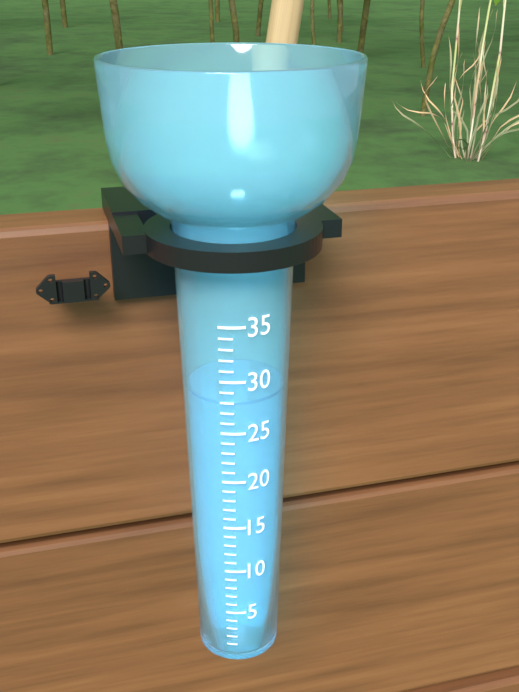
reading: 28 (no unit)
